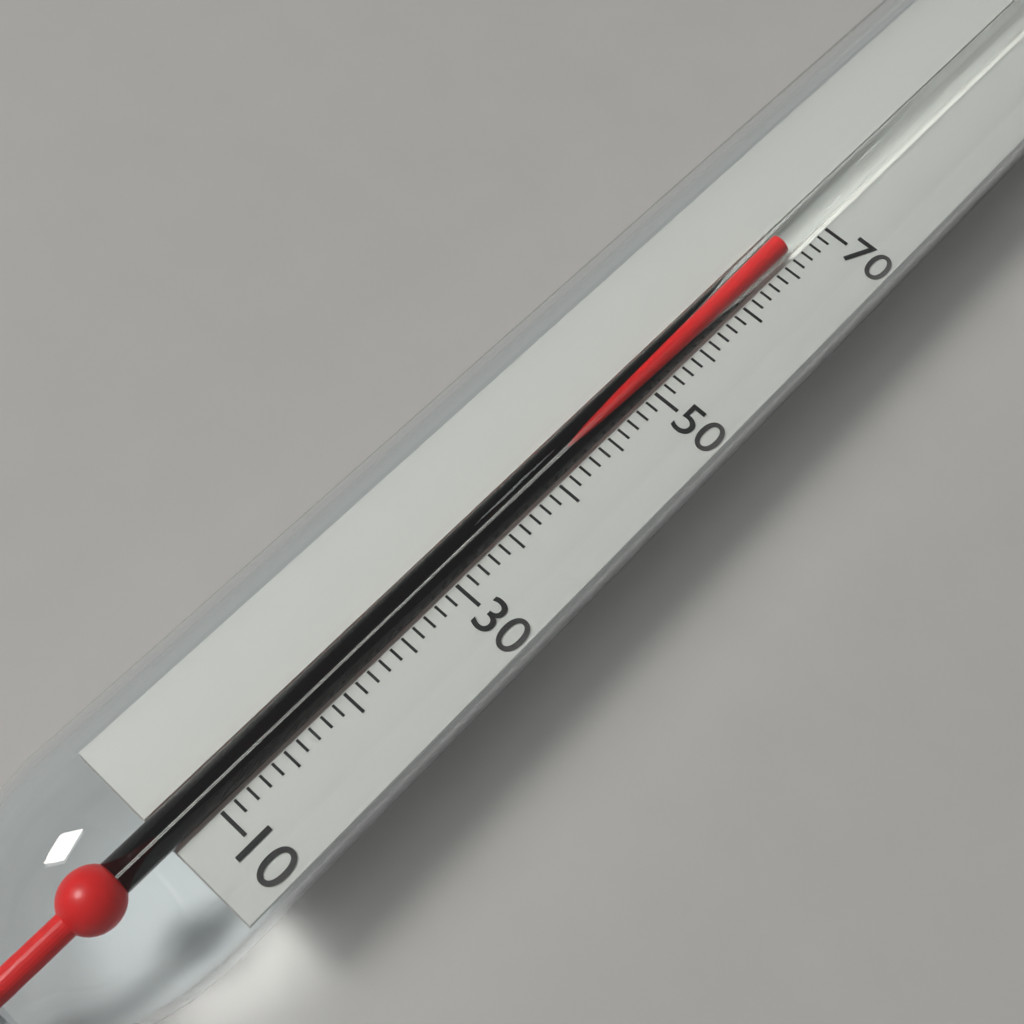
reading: 66 (no unit)
